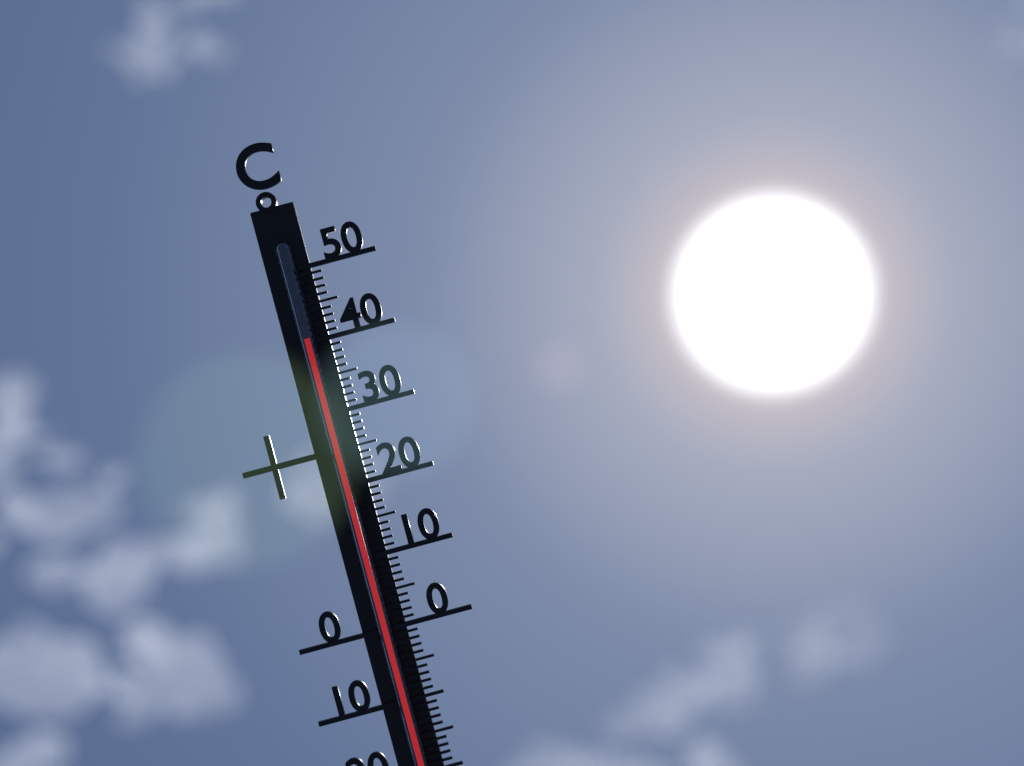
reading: 40.5 °C
